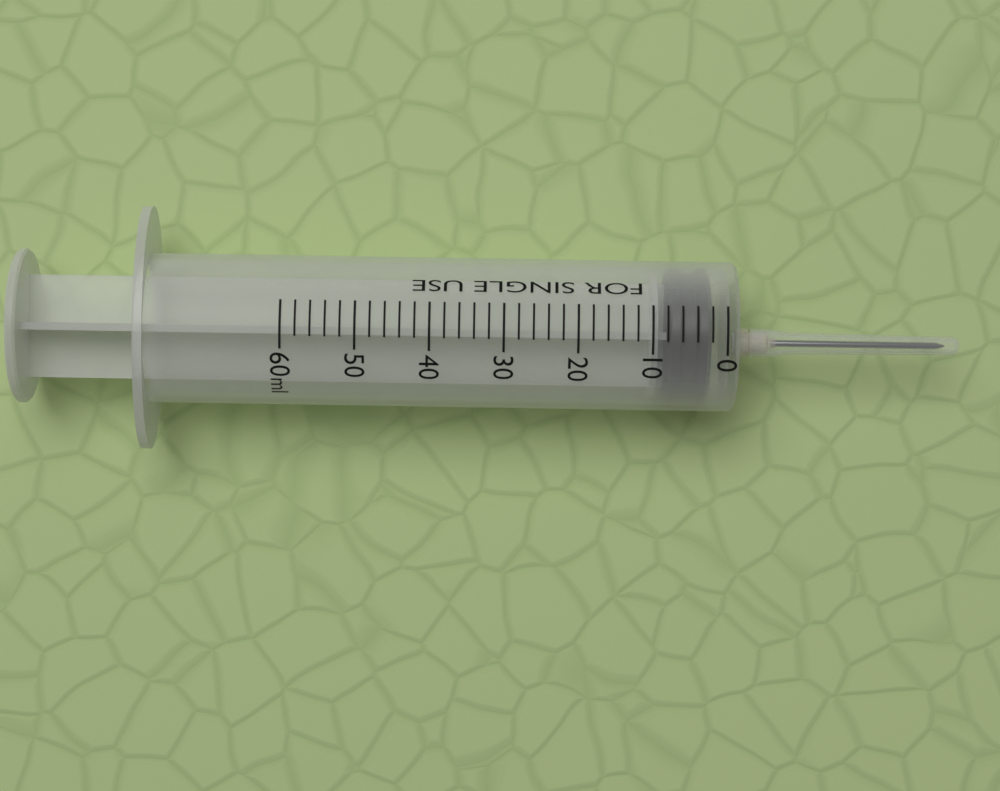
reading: 2 ml
